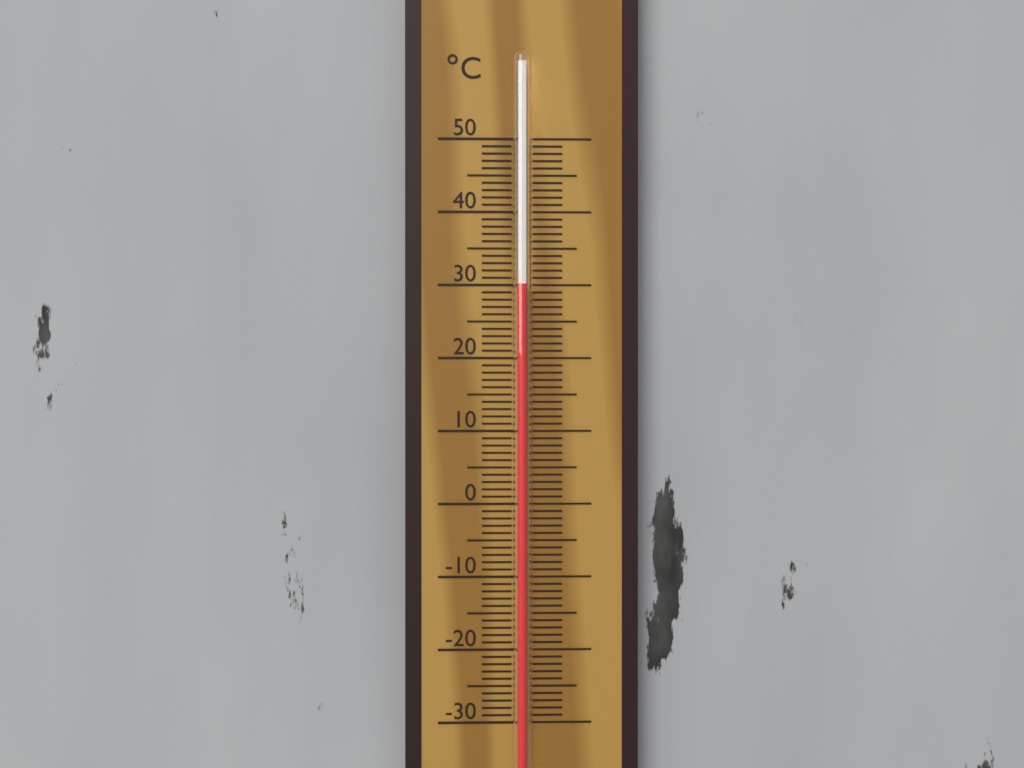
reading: 30 °C
